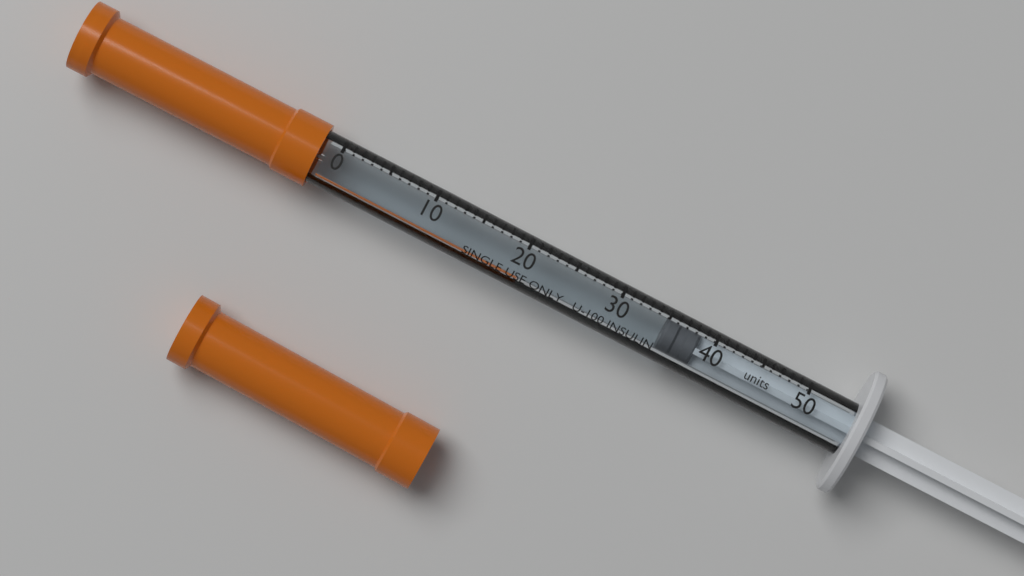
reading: 35 units
